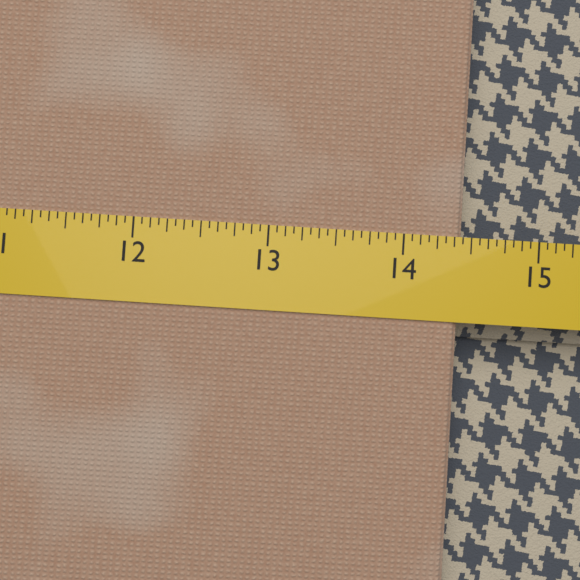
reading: 14.4375 (no unit)
